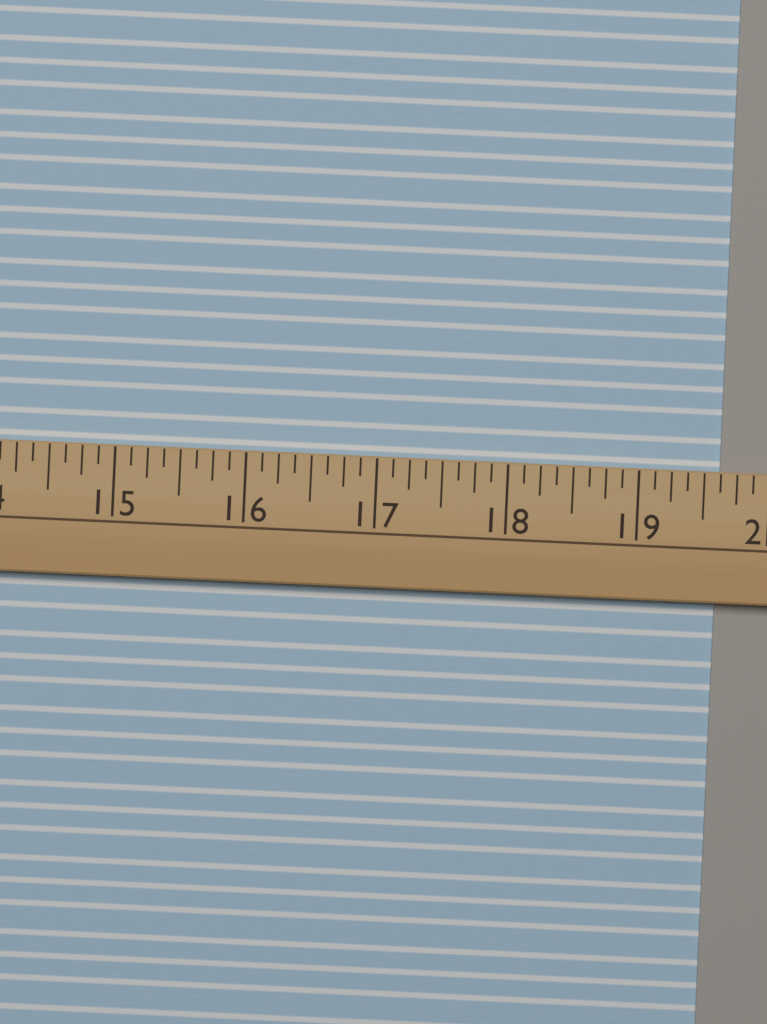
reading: 19.625 (no unit)
